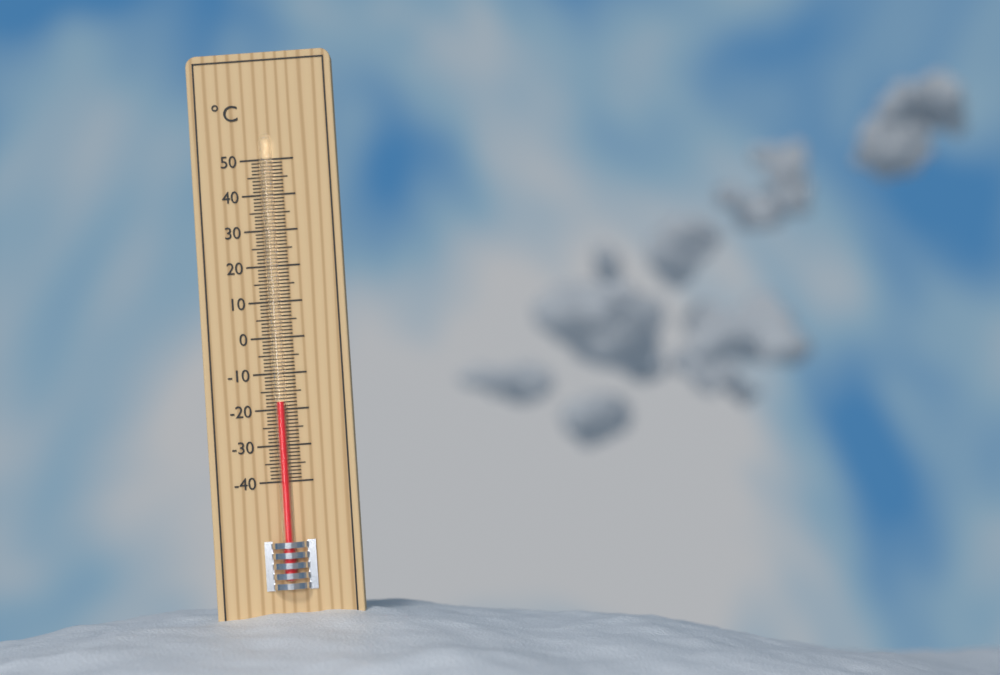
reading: -18 °C
